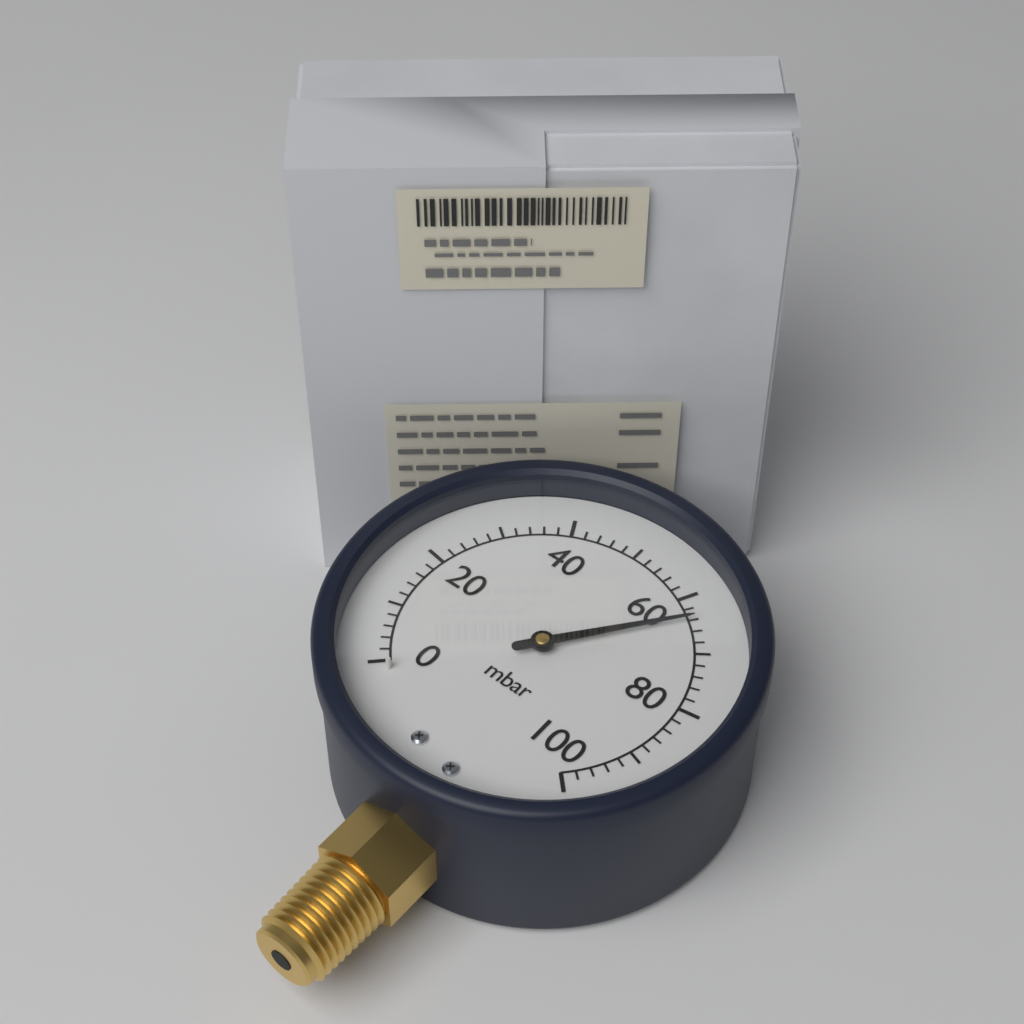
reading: 64 mbar
